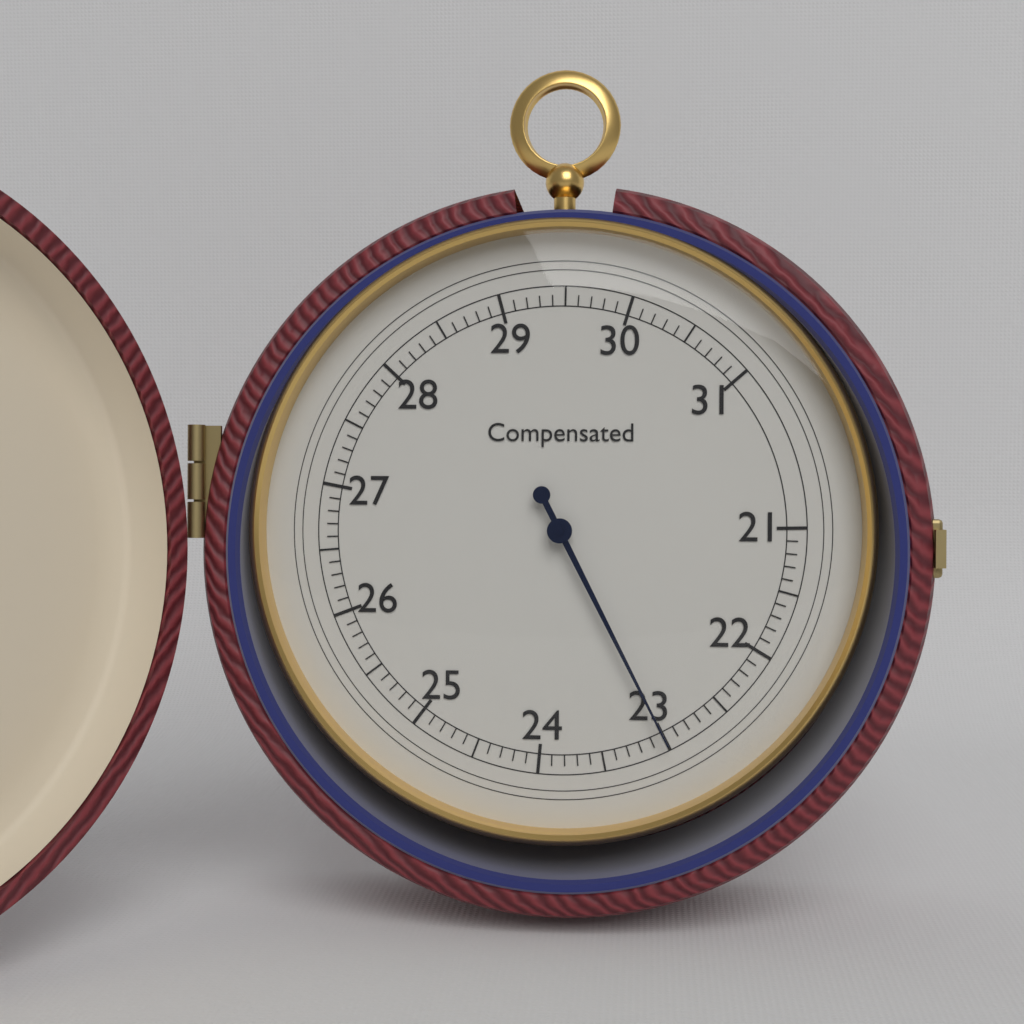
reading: 23.0 (no unit)
